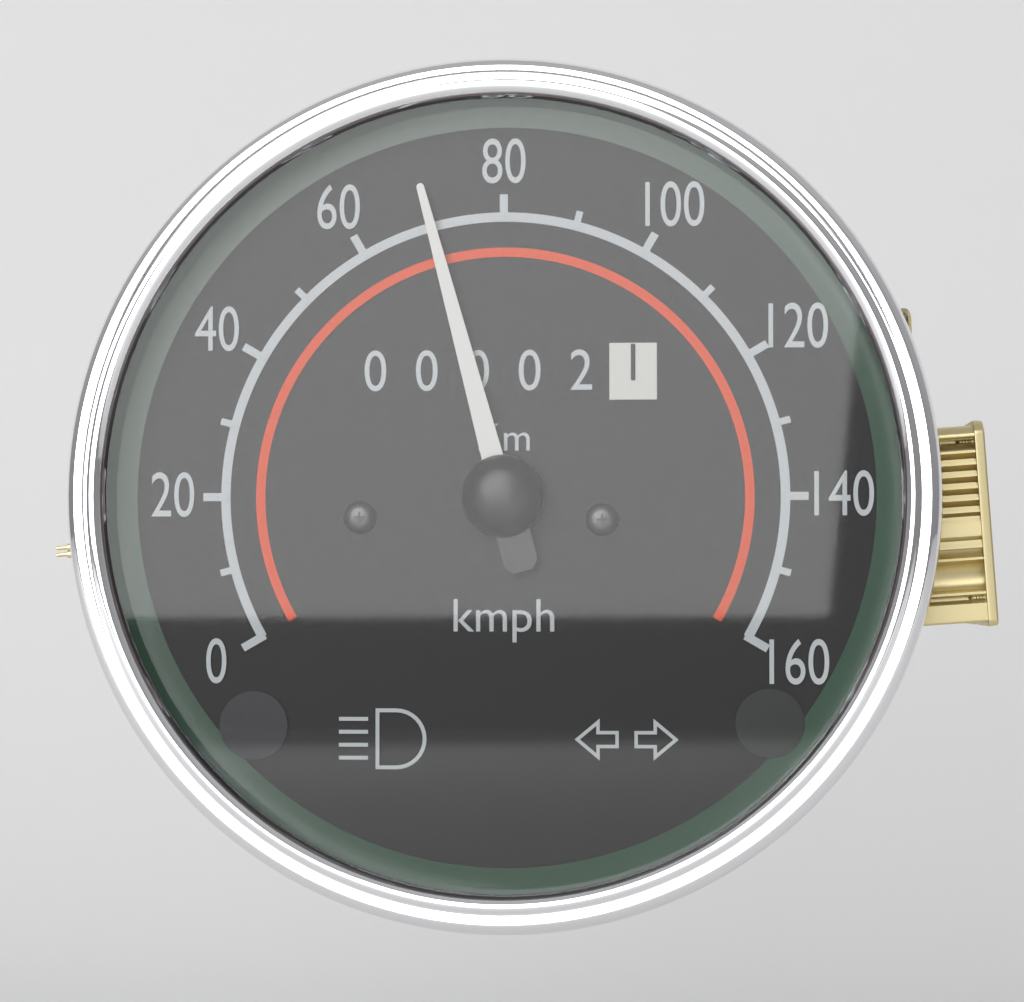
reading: 70 kmph
